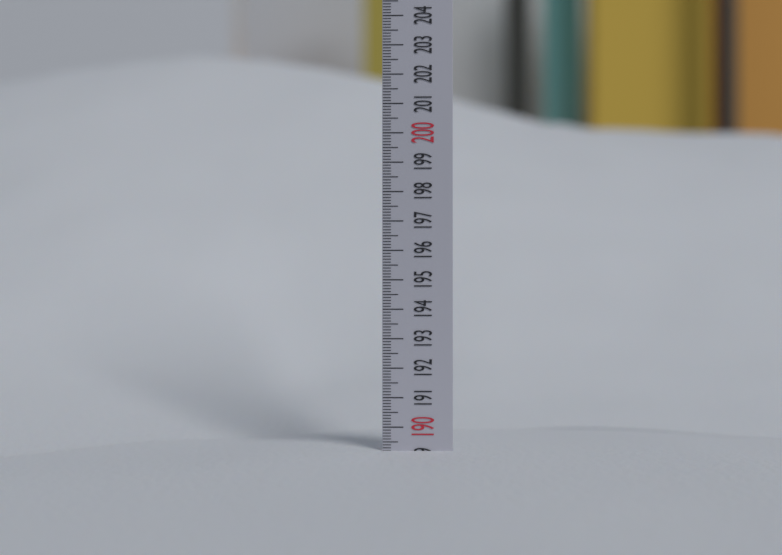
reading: 189.2 (no unit)
